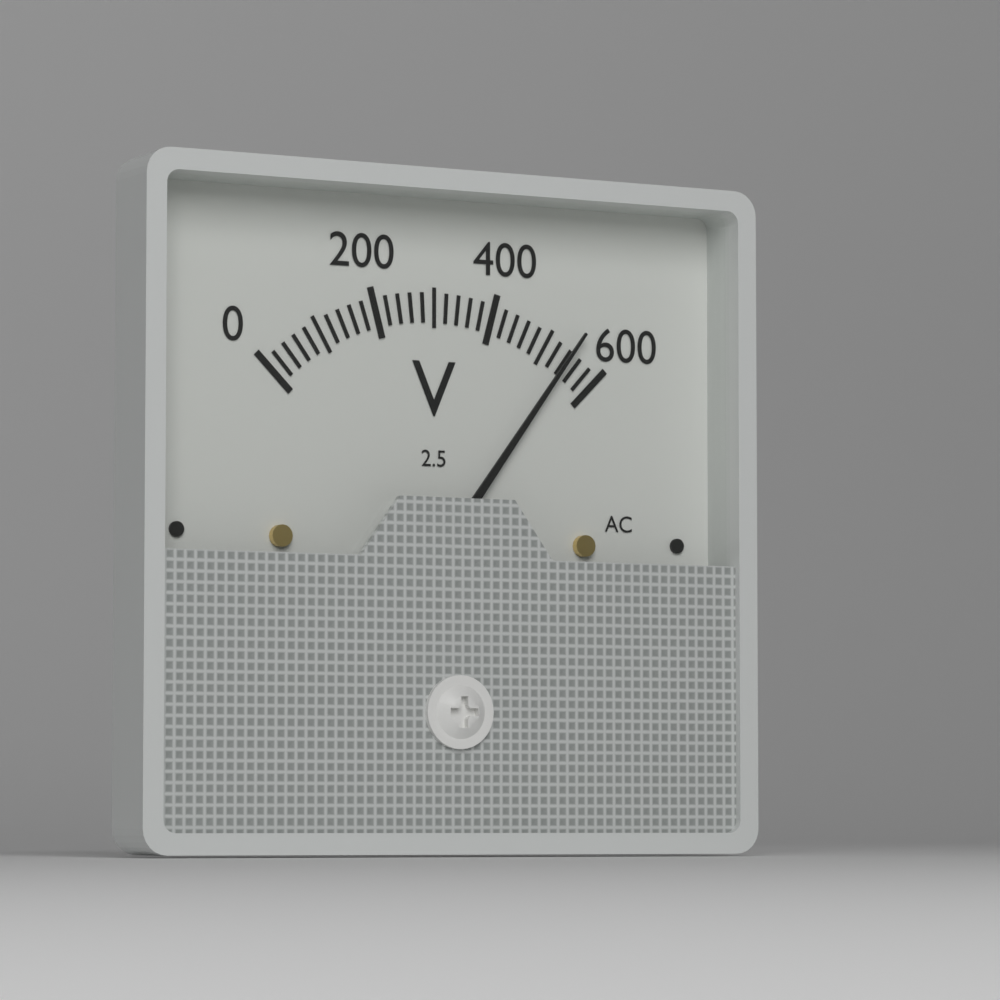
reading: 540 V
